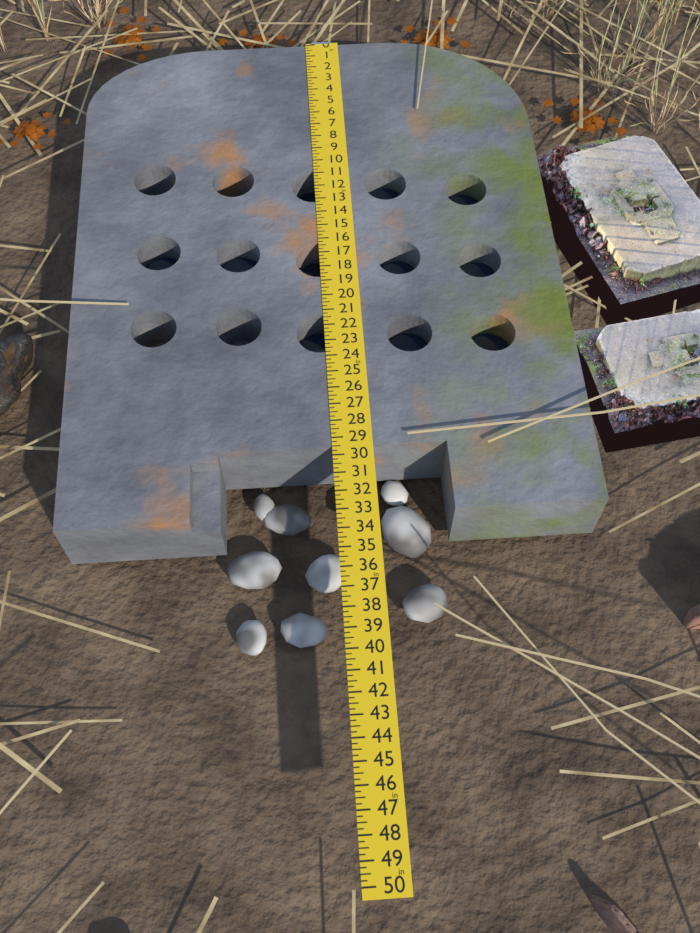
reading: 33.25 in
